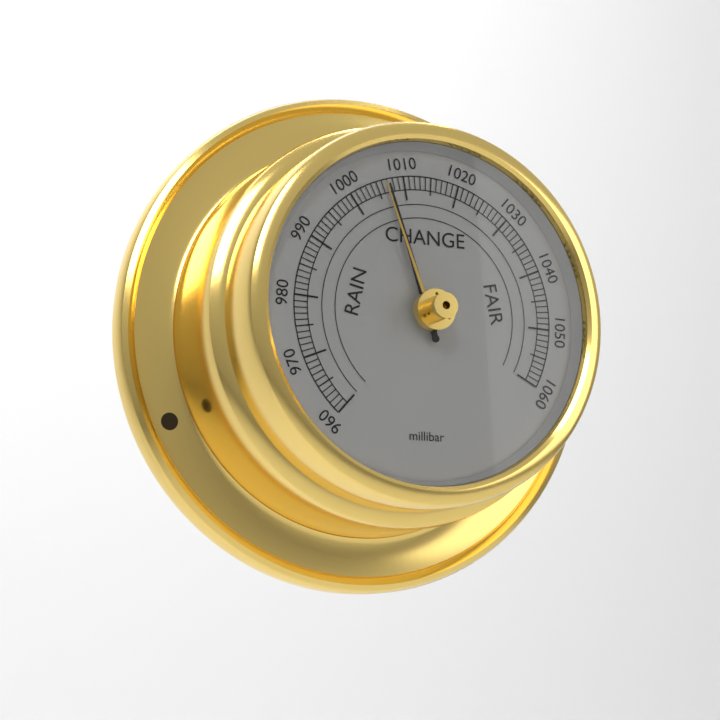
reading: 1007 millibar
